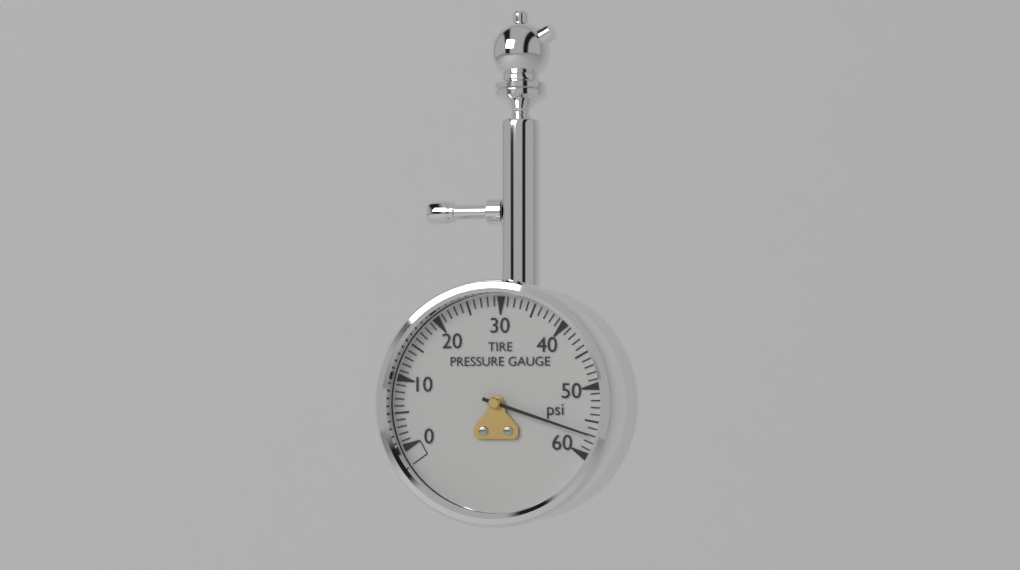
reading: 57 psi
